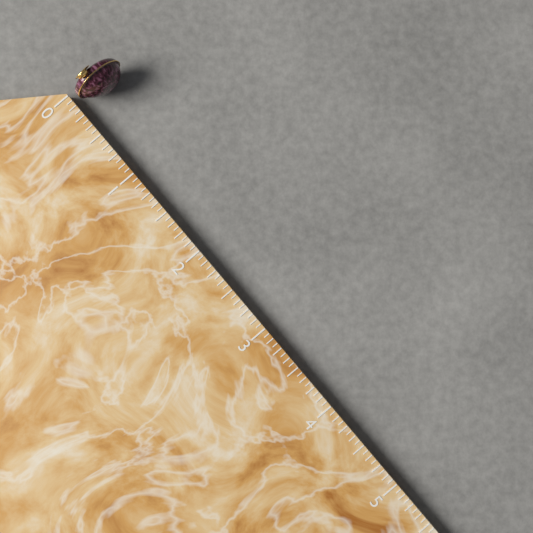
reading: 0.2500 (no unit)
